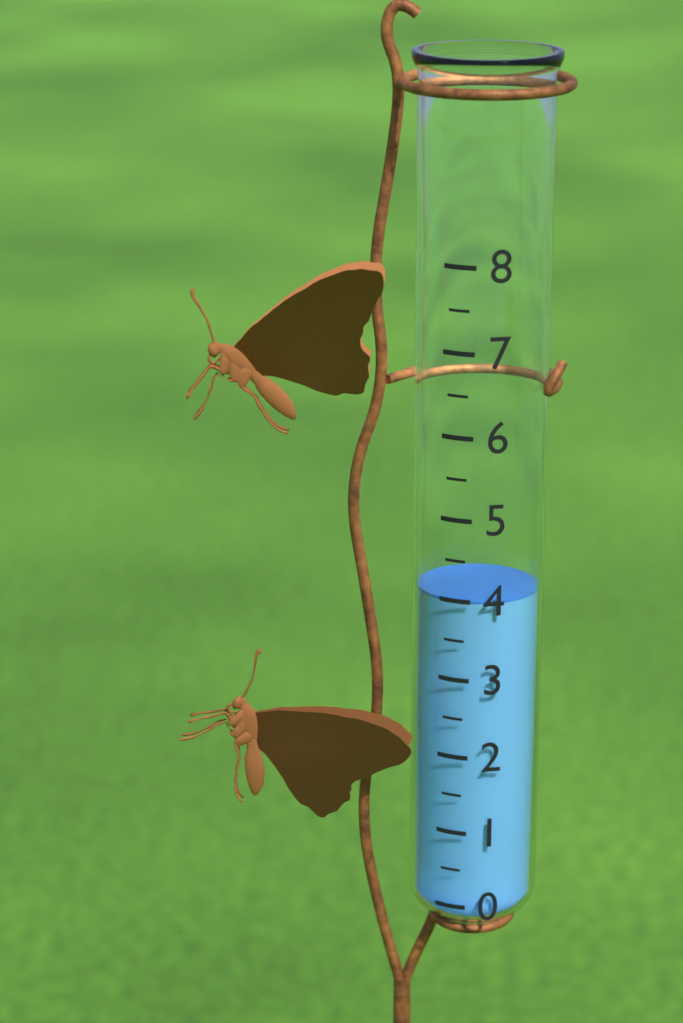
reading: 4.0 (no unit)
